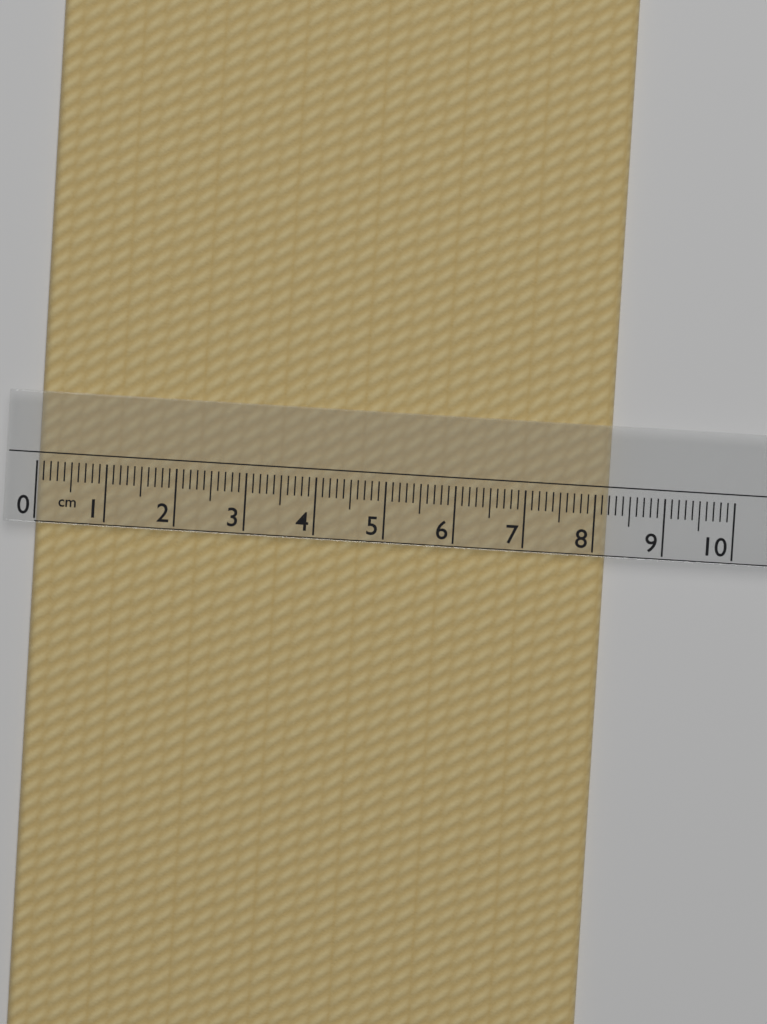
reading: 8.2 cm
